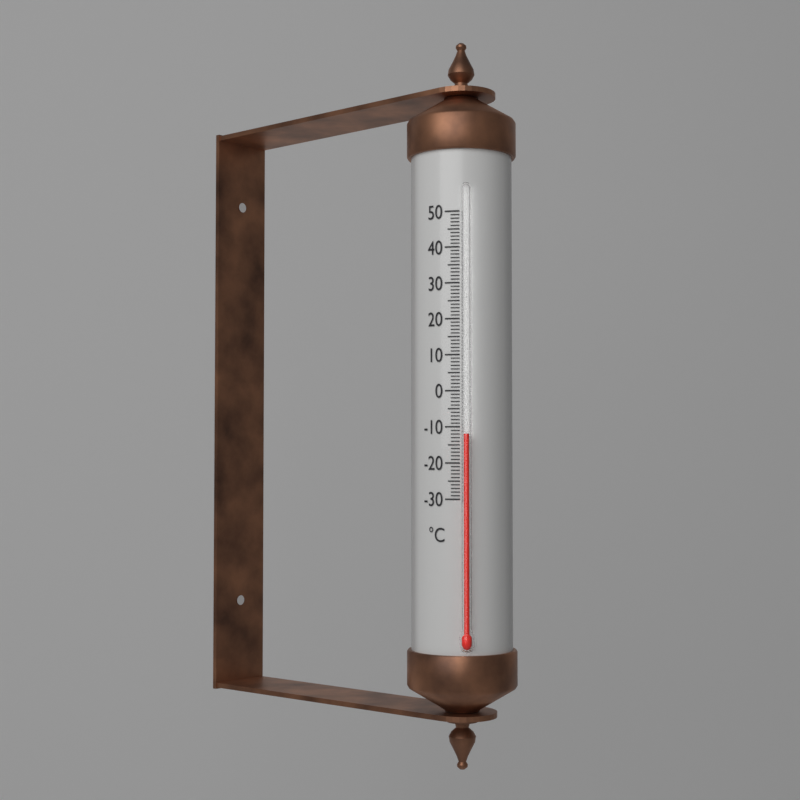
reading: -12 °C
